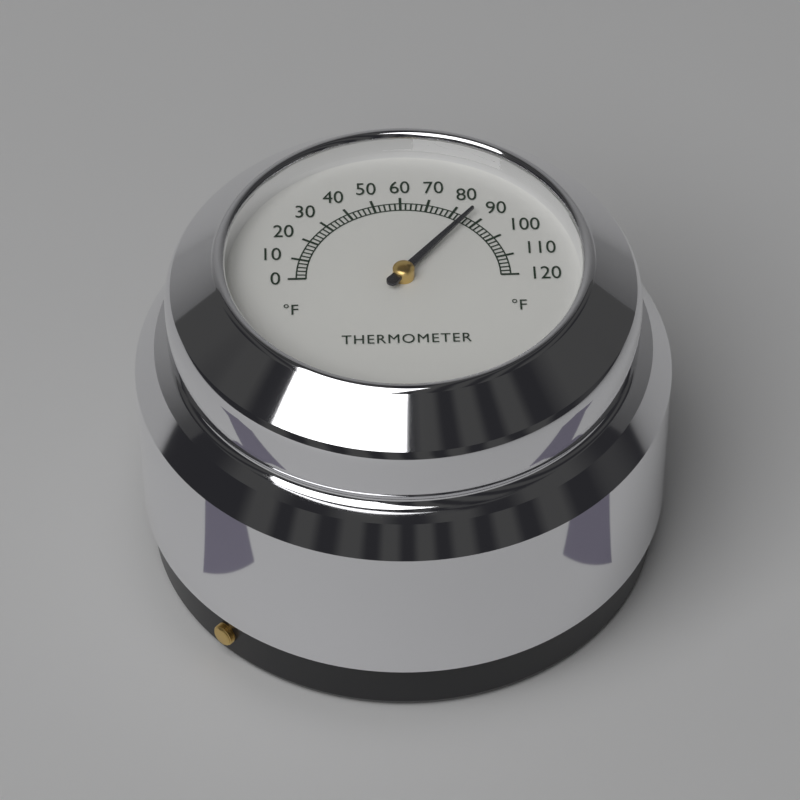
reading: 86 °F
